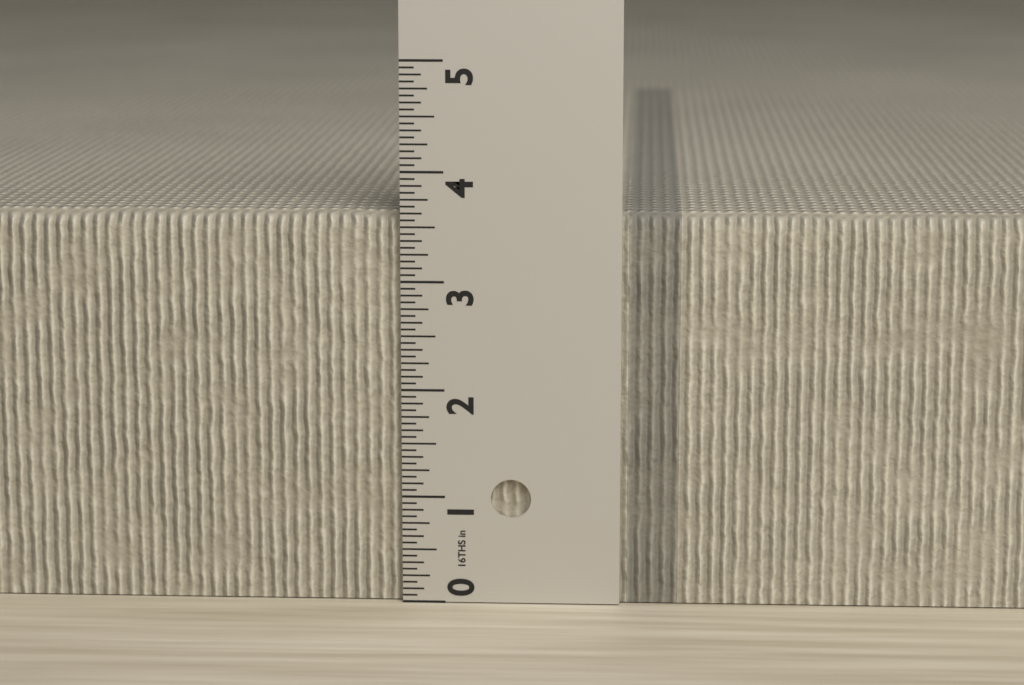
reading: 3.6250 in
